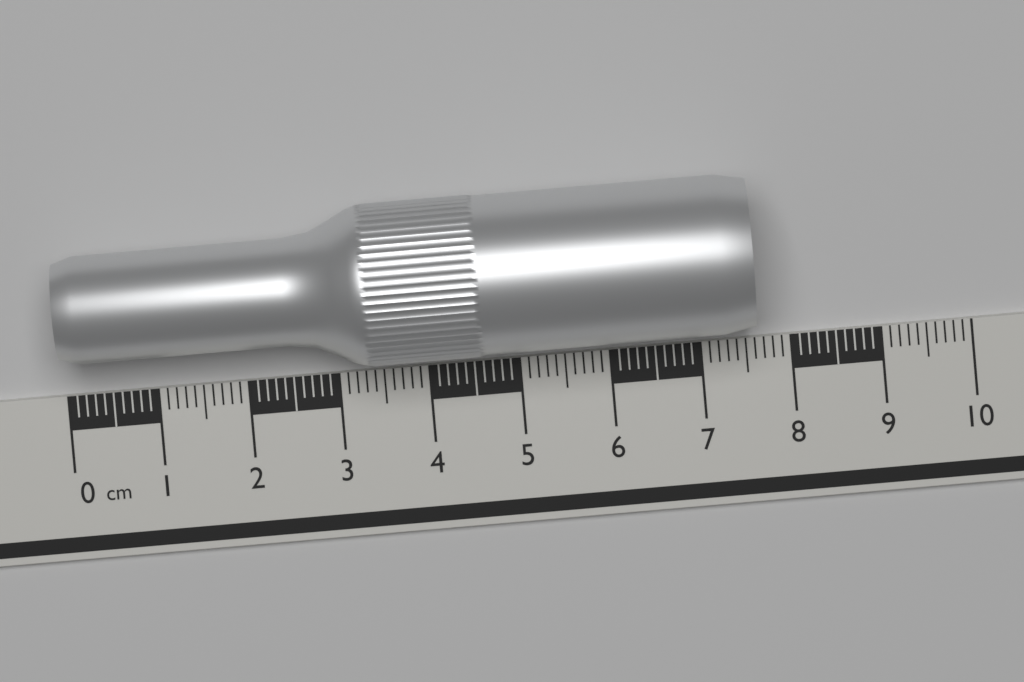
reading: 7.6 cm
